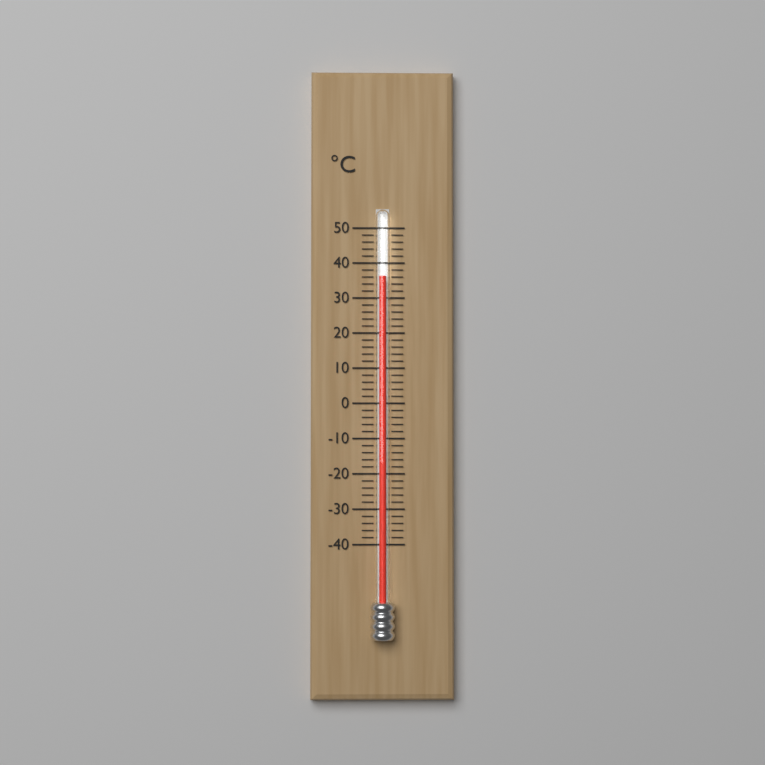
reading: 36 °C
